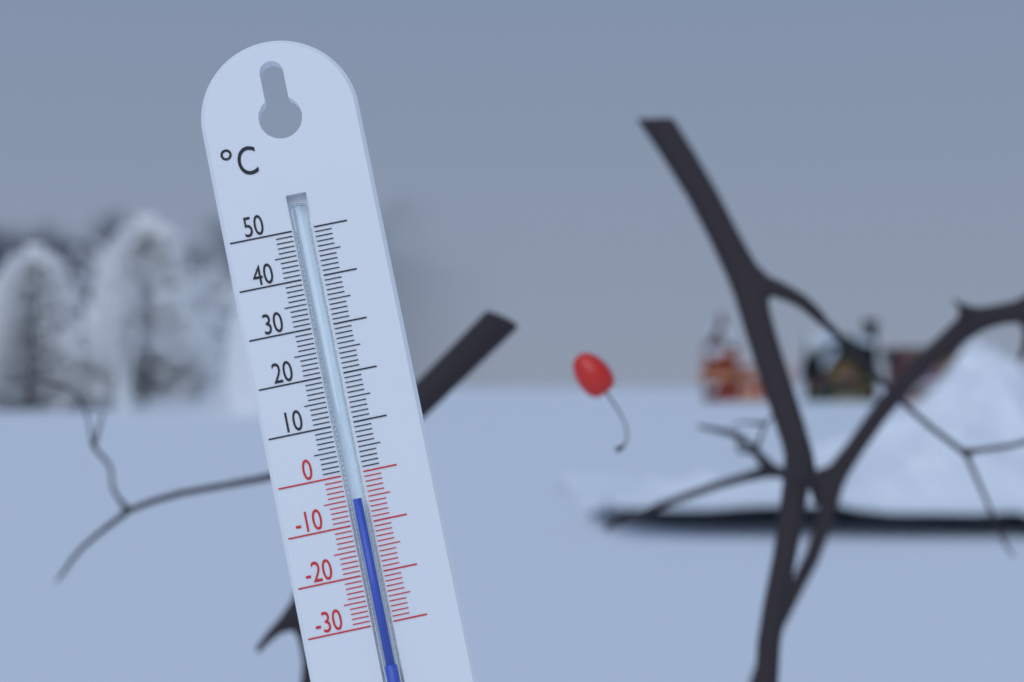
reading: -5 °C
